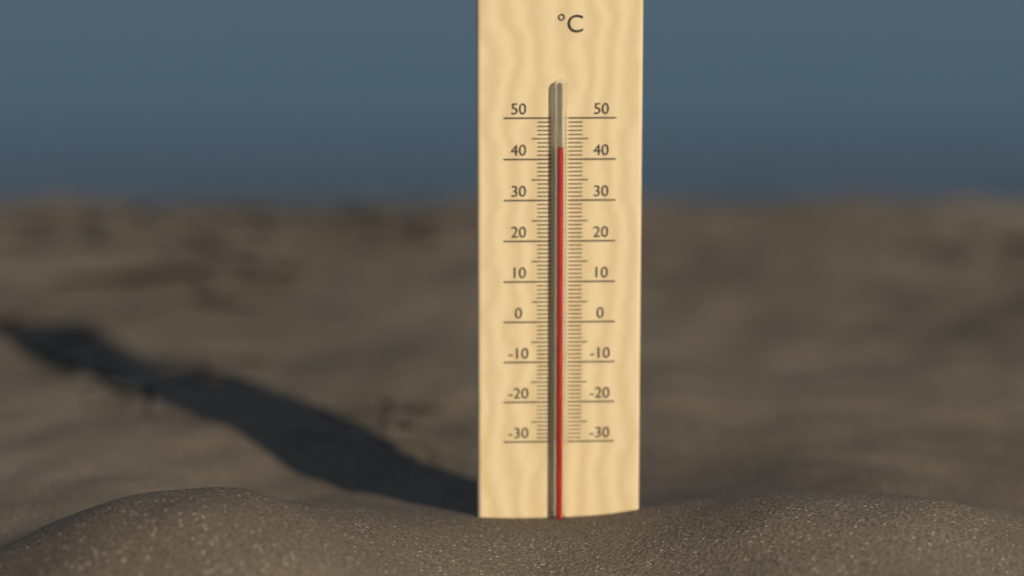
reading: 43 °C
